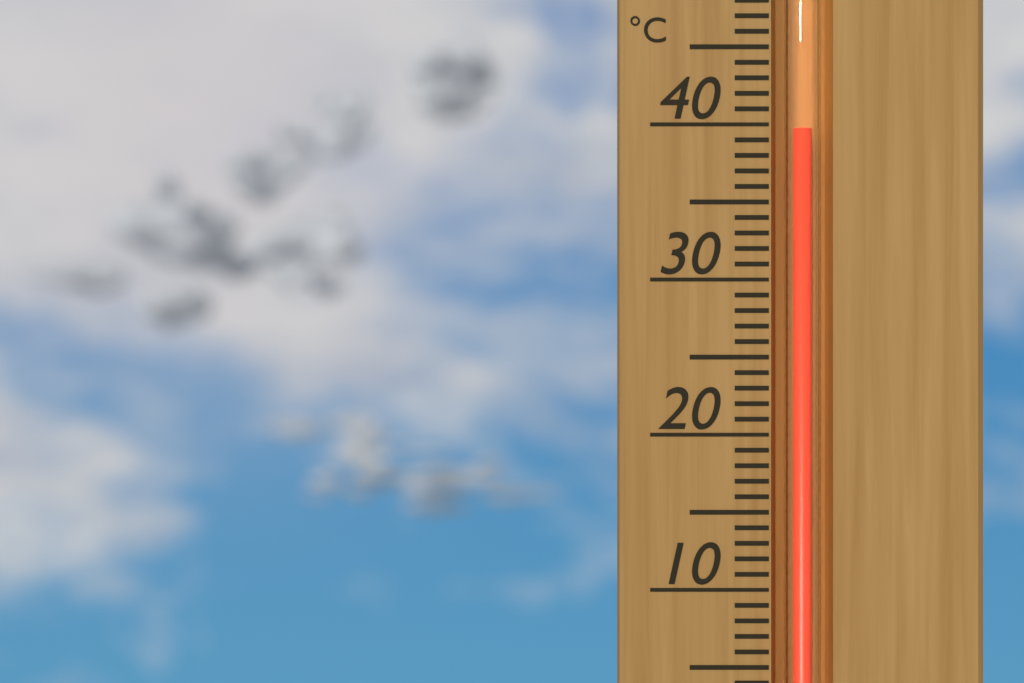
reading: 39.7 °C
